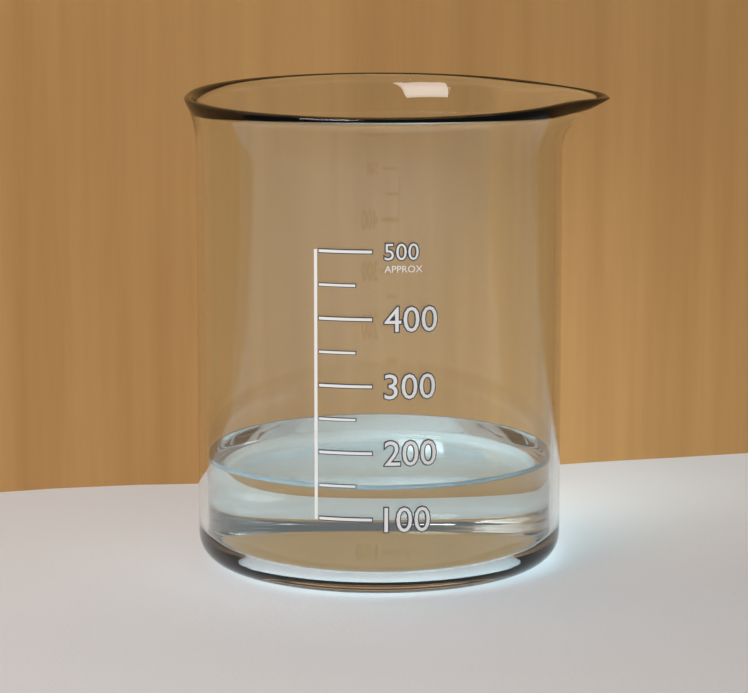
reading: 150 (no unit)
